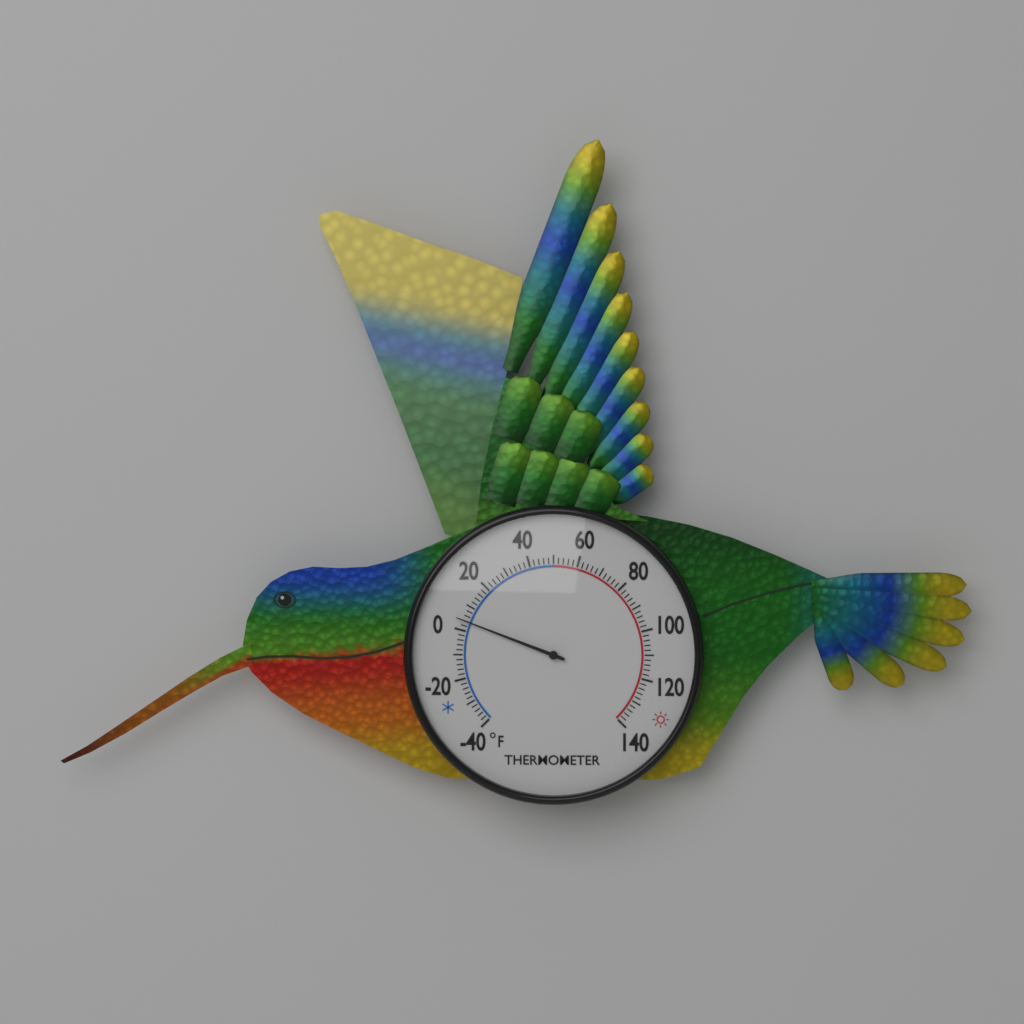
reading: 4 °F
